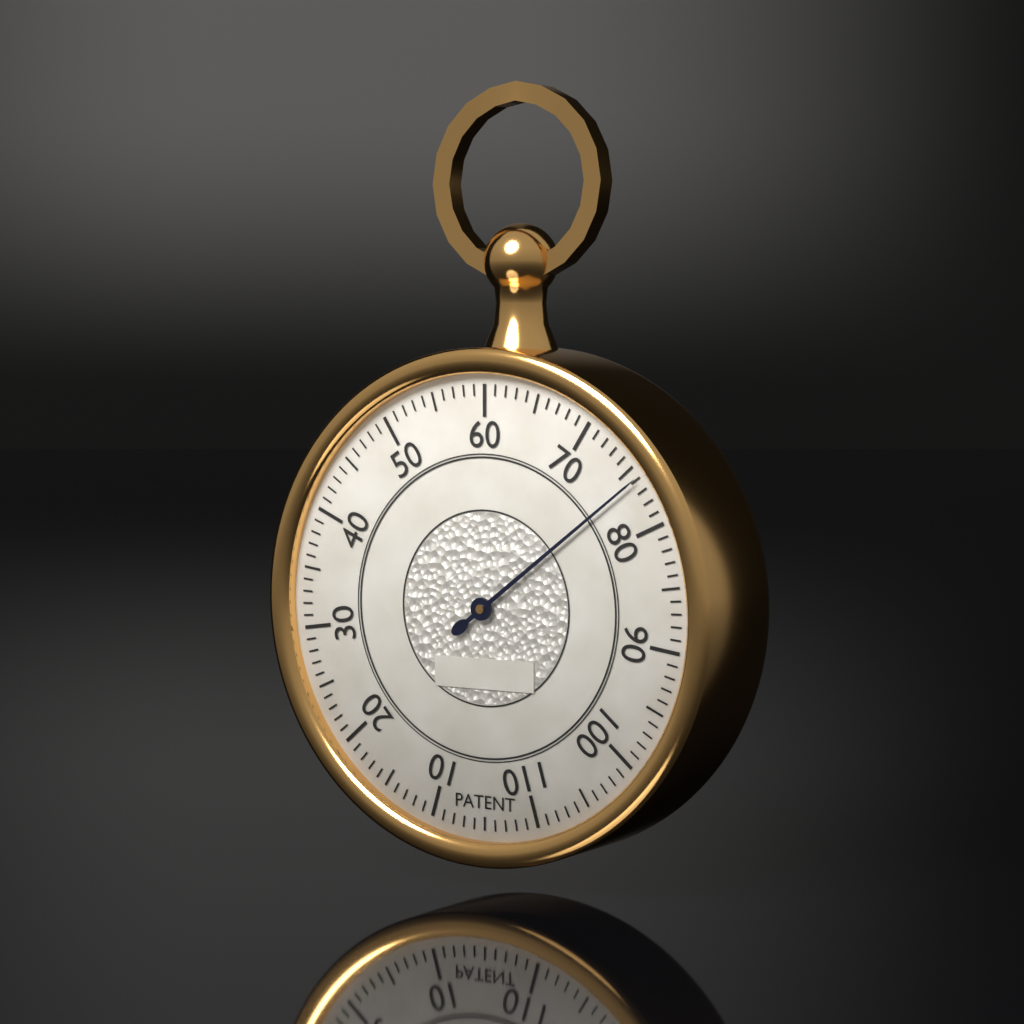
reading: 76 (no unit)
